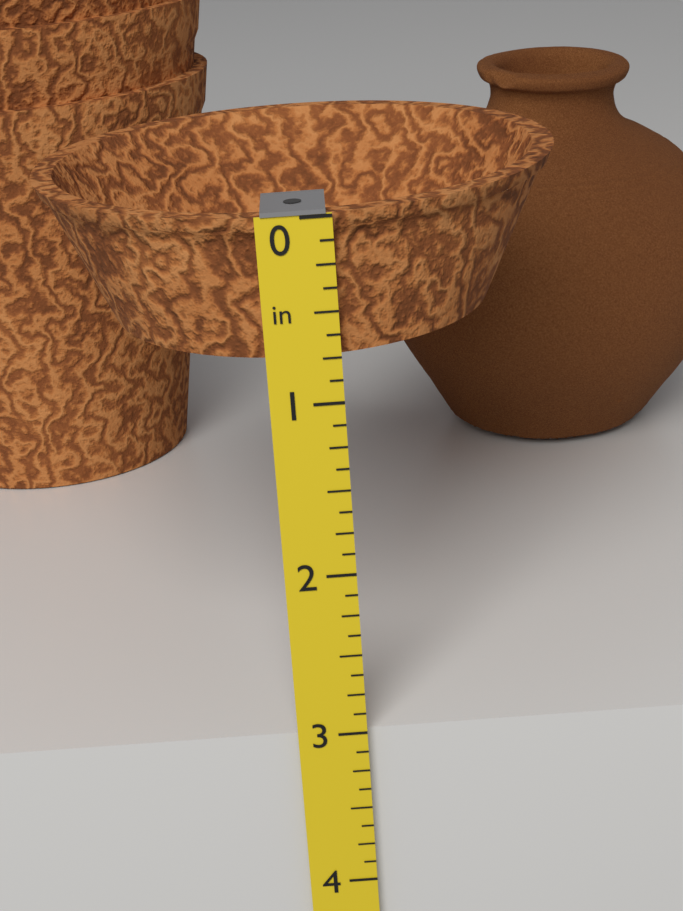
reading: 0.750 in
